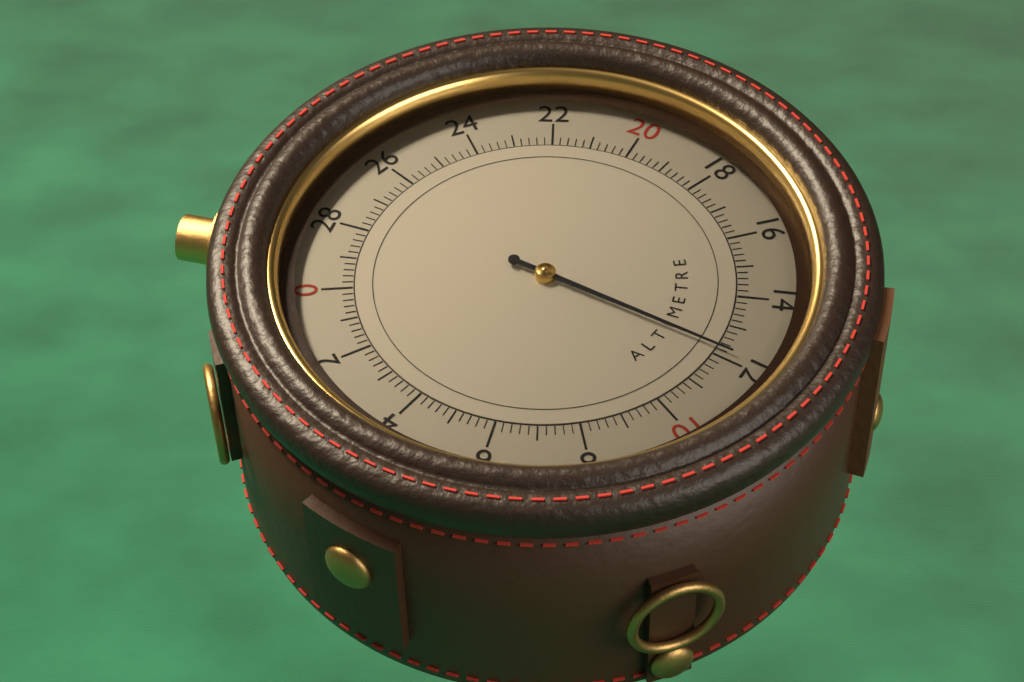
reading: 12.2 (no unit)
